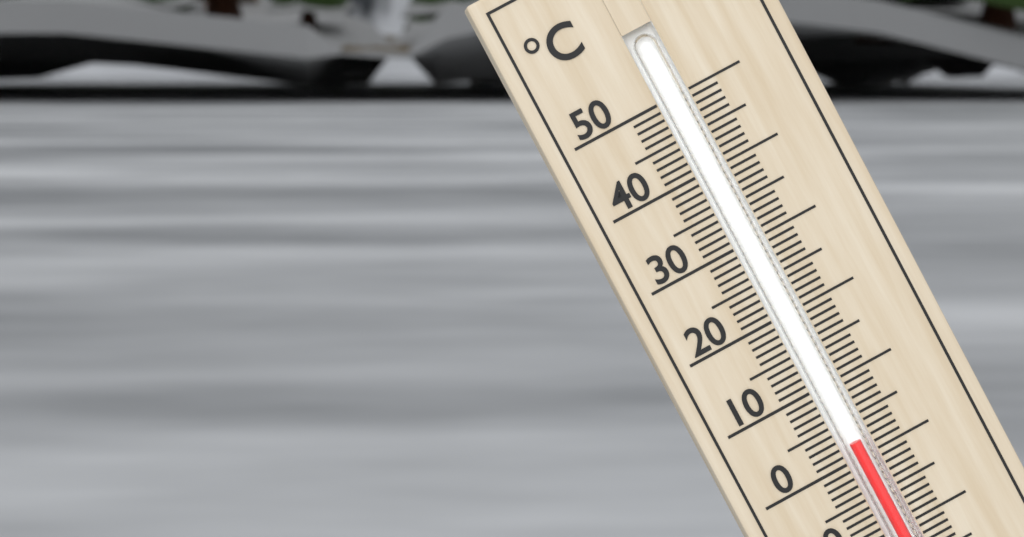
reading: 2 °C
